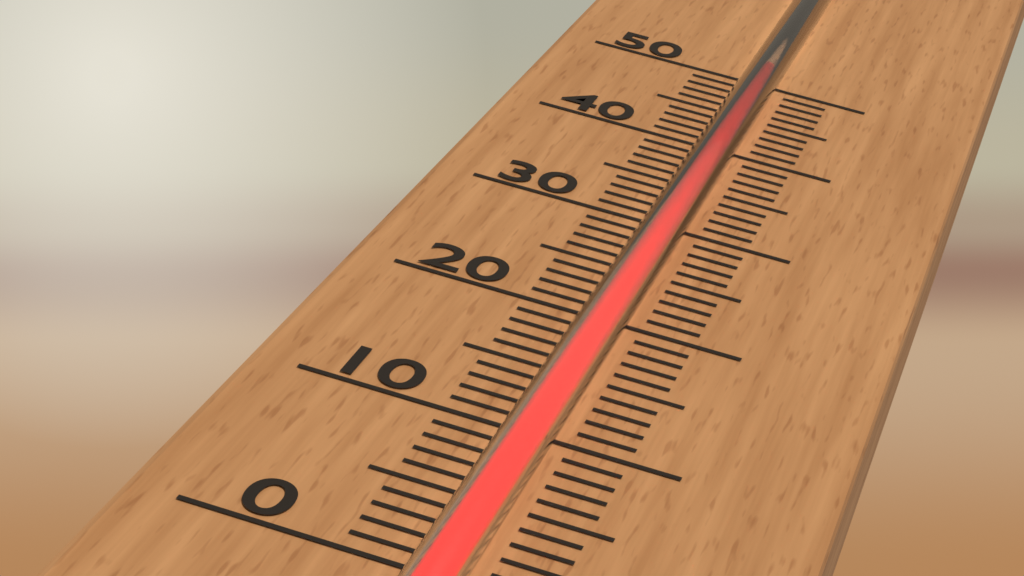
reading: 49 (no unit)
